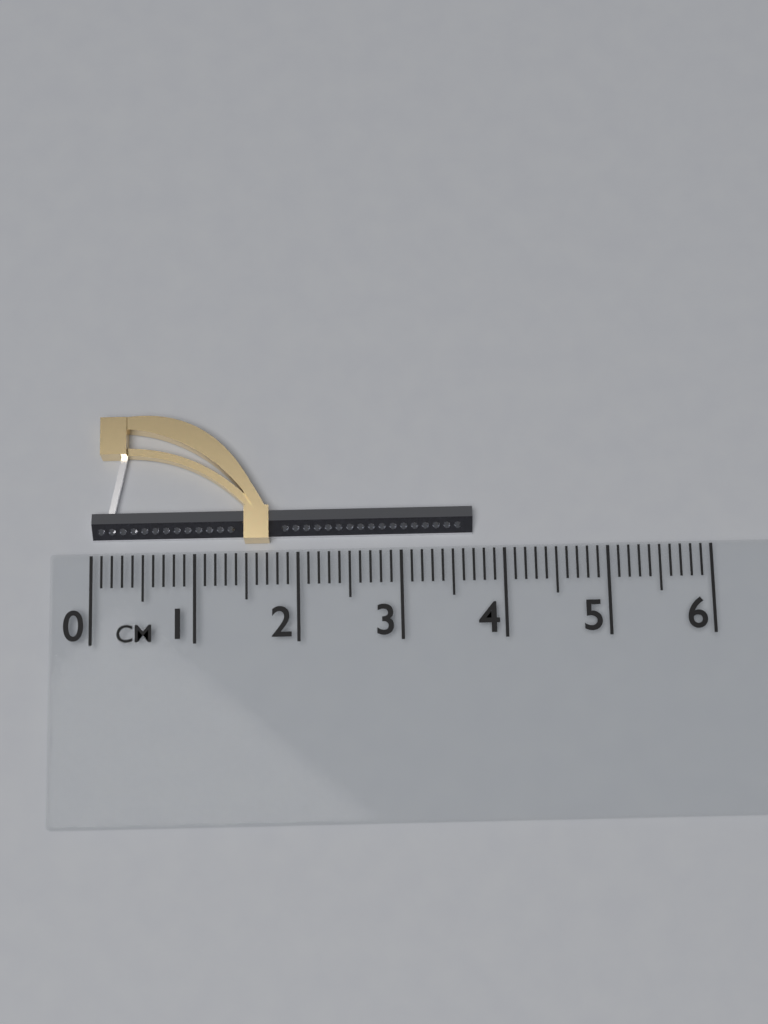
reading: 3.7 cm
